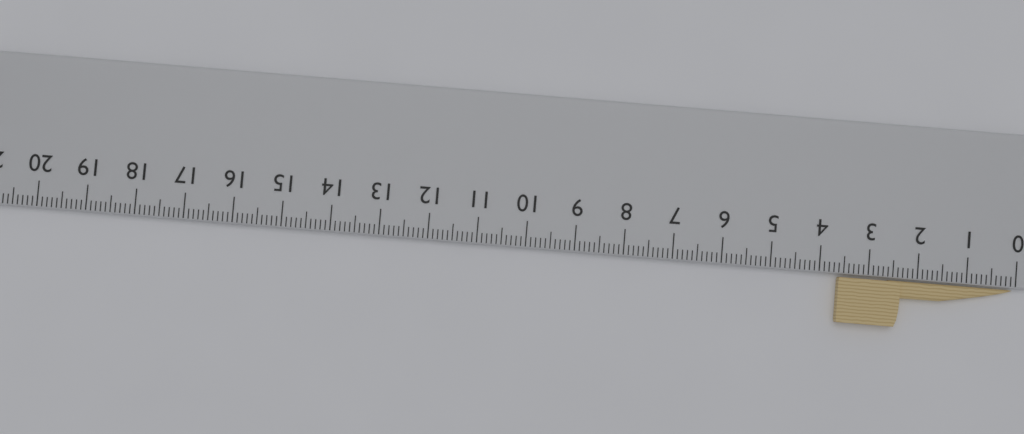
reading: 3.6 cm
